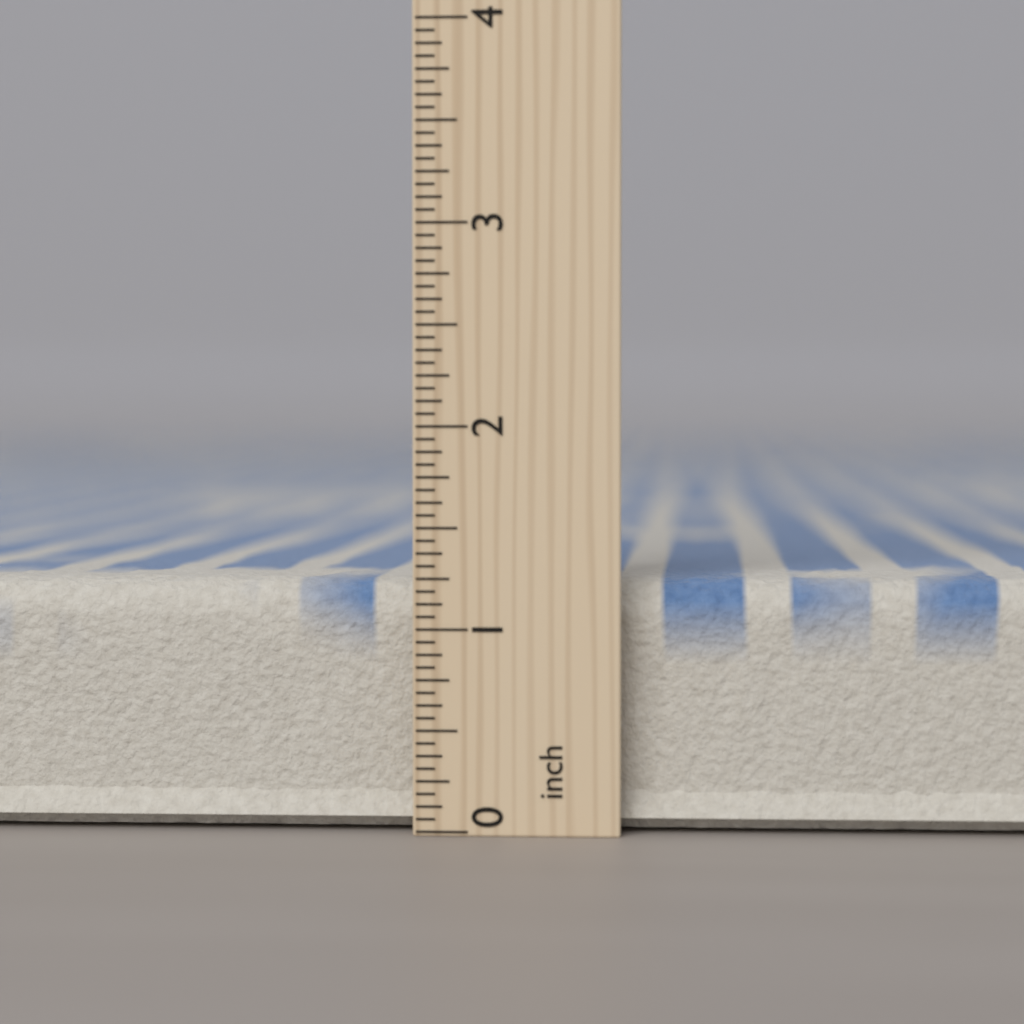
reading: 1.3125 inch
